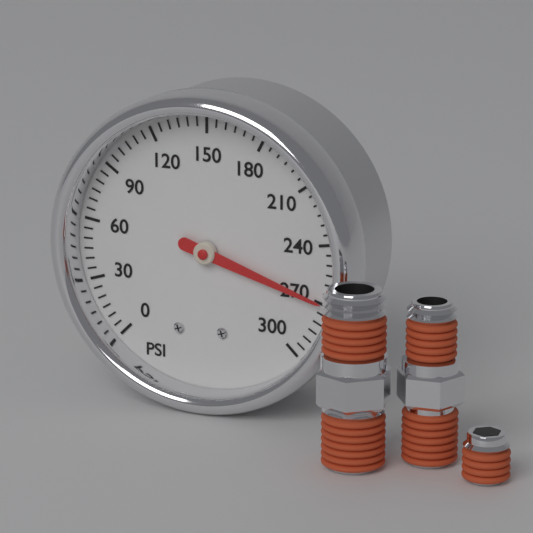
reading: 270 psi
